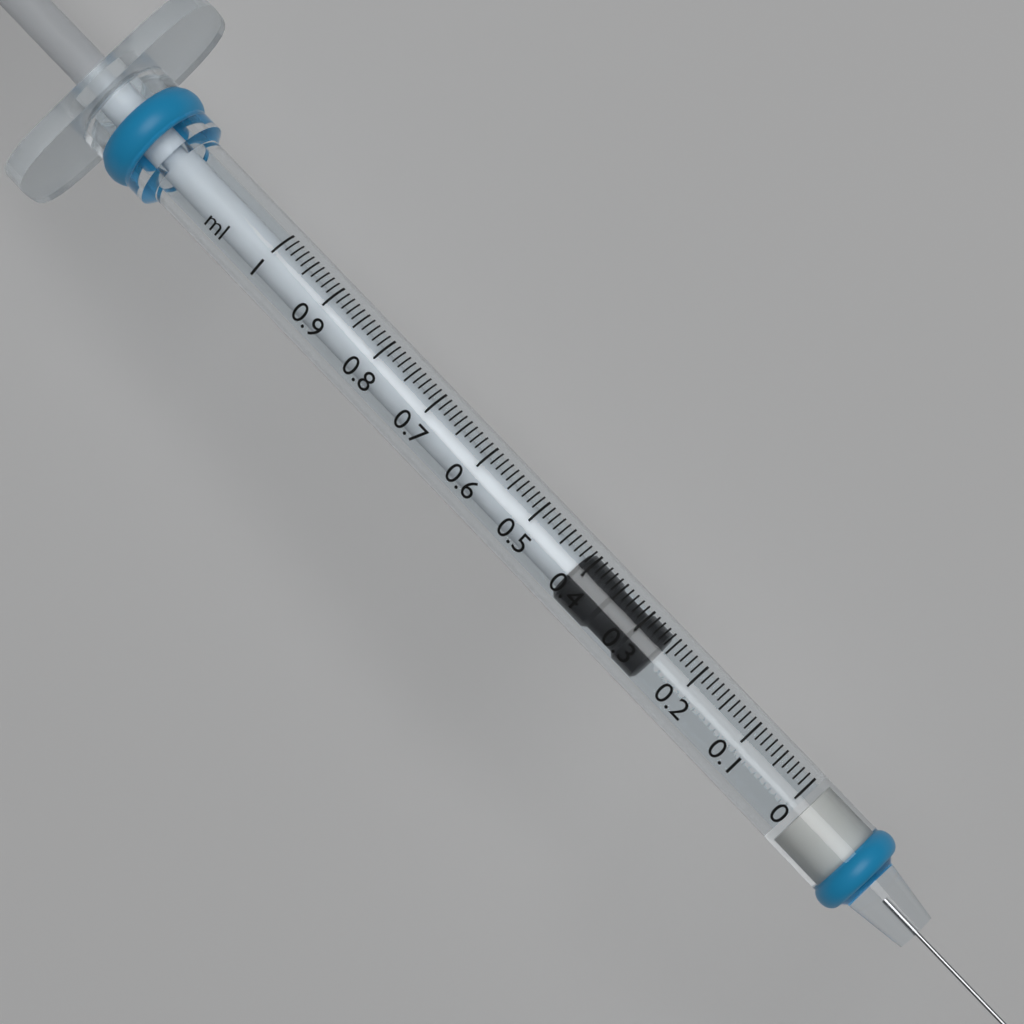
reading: 0.26 ml
